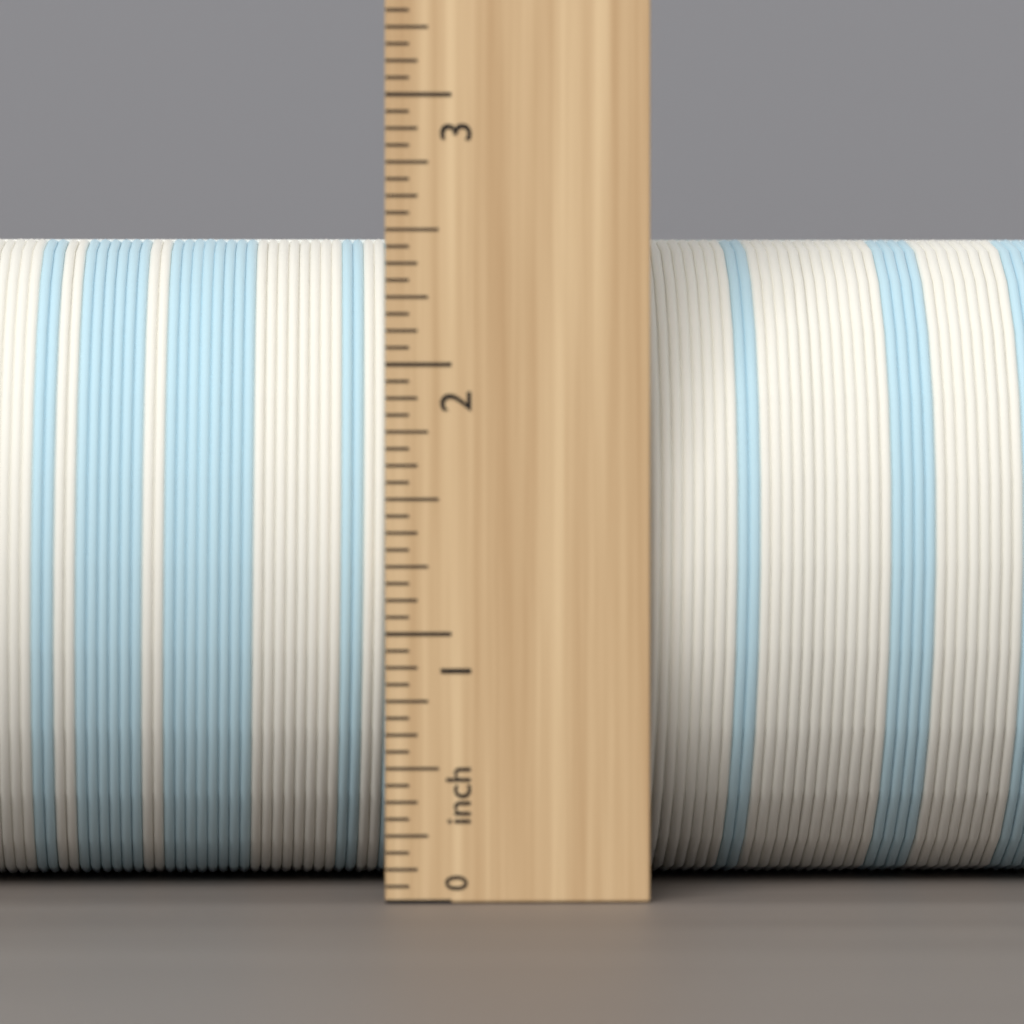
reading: 2.5000 inch
